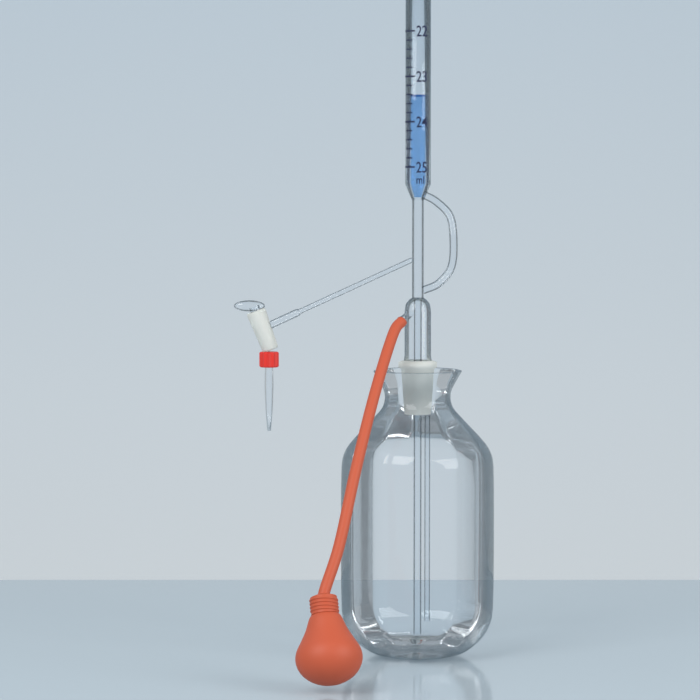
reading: 23.4 ml
